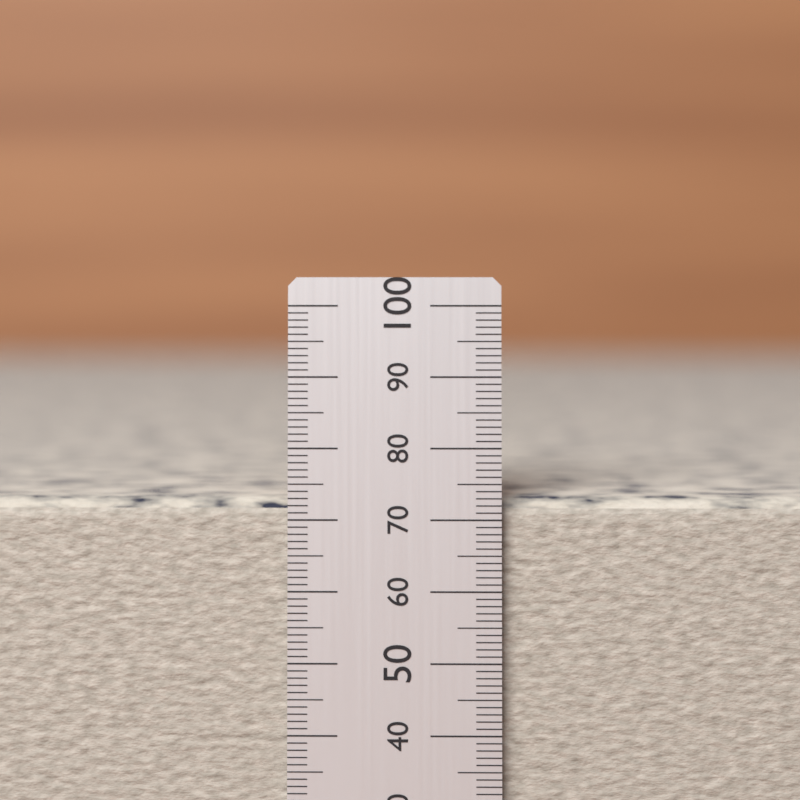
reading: 74 (no unit)
